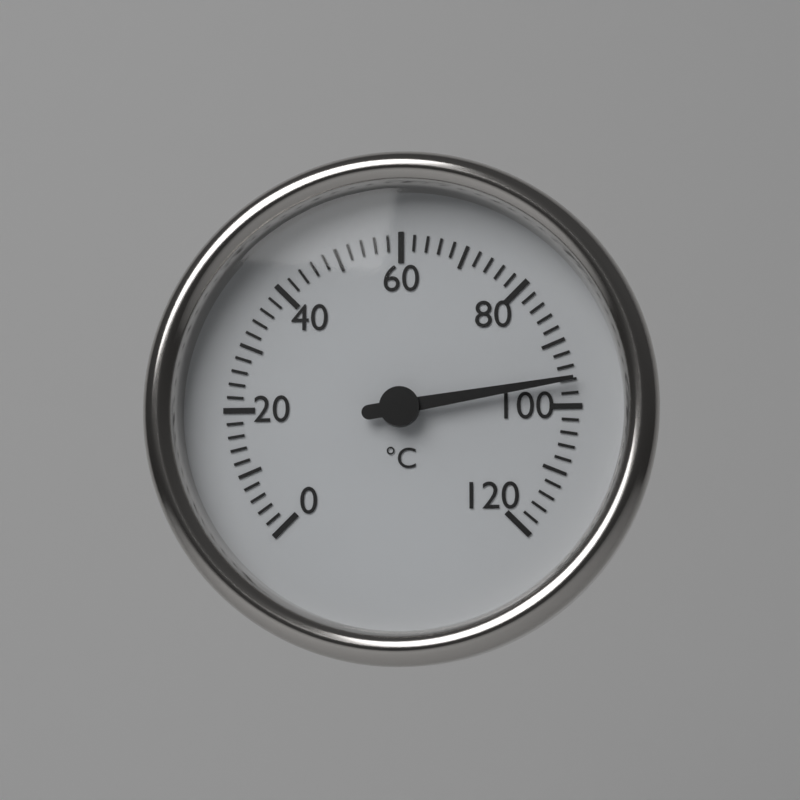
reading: 96 °C
